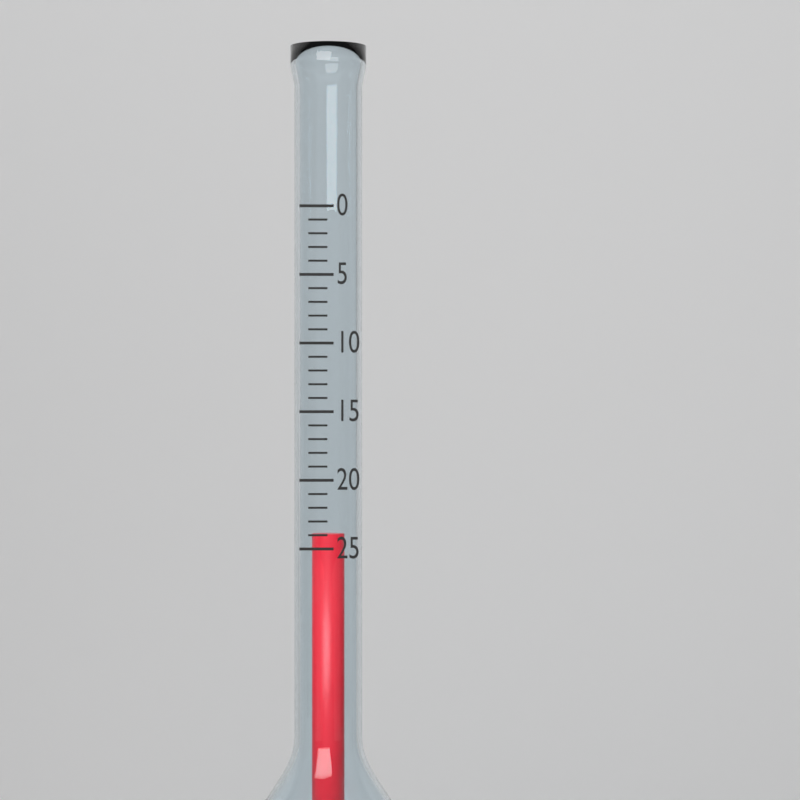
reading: 24 (no unit)
